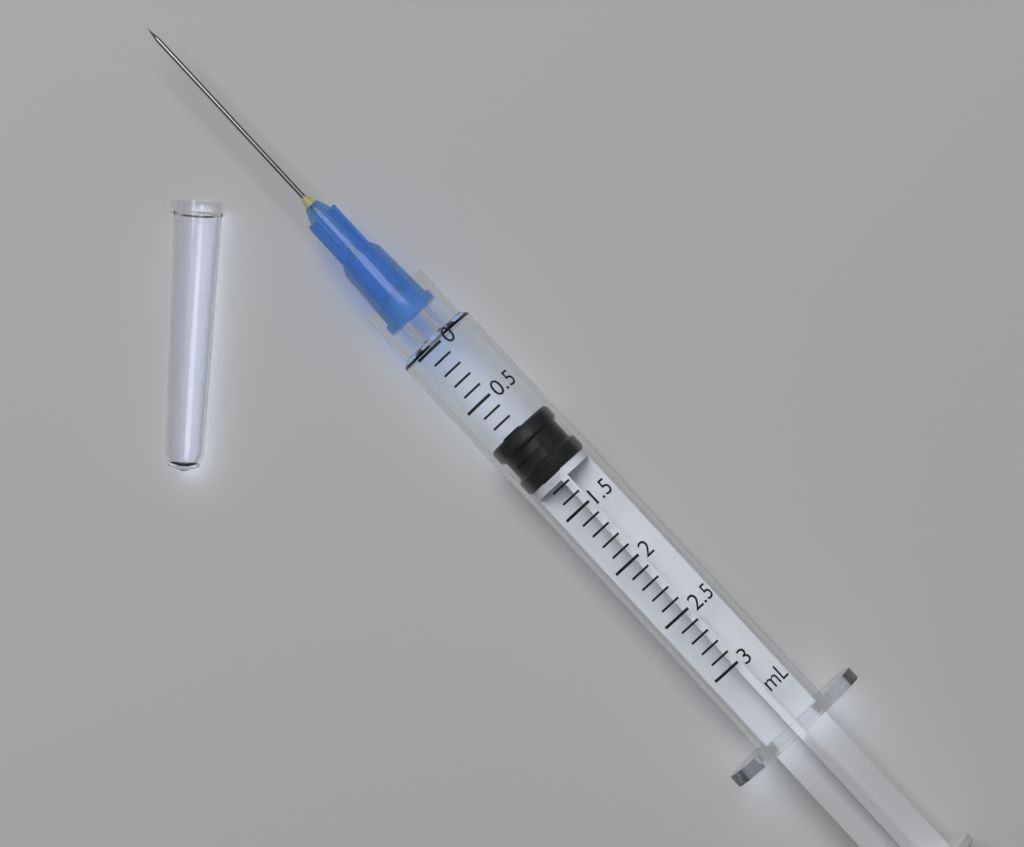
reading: 0.8 mL
